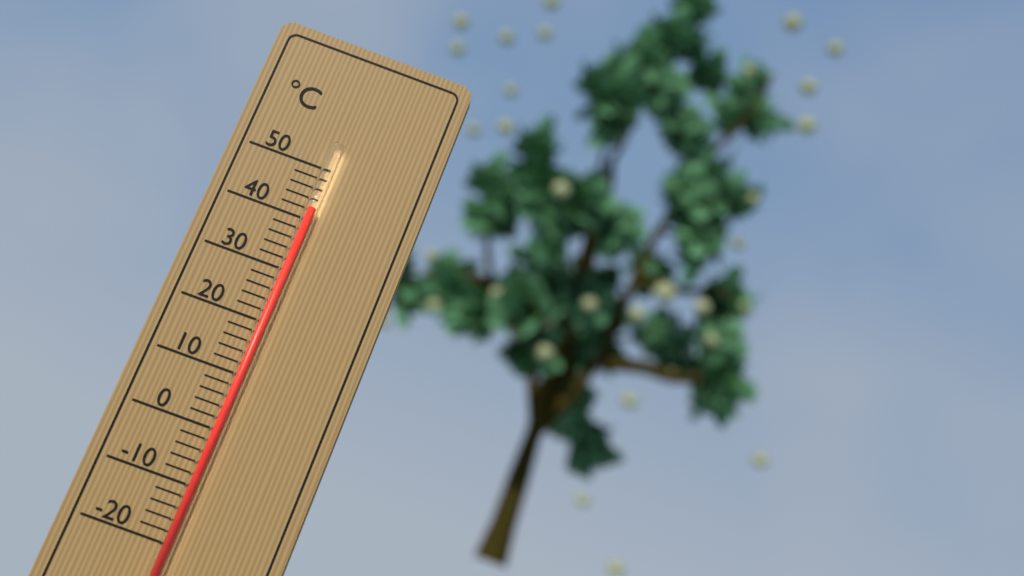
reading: 42 °C
